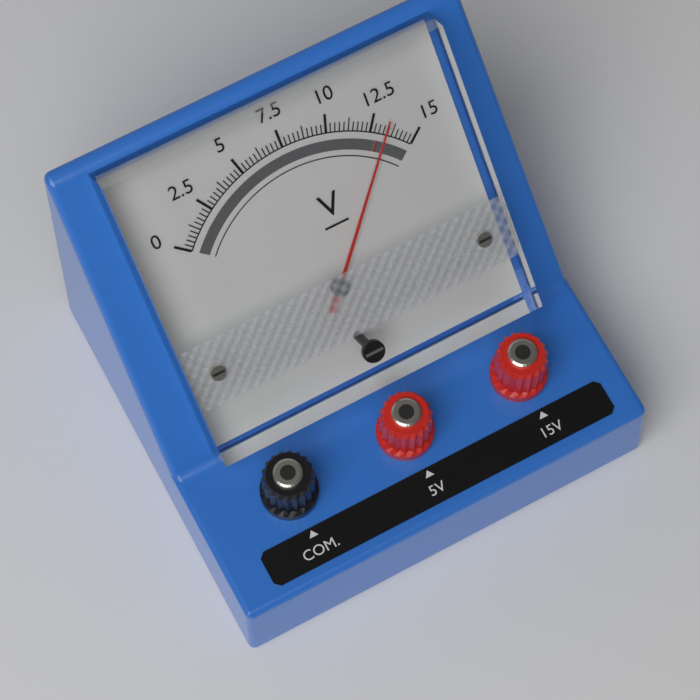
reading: 13.25 V
